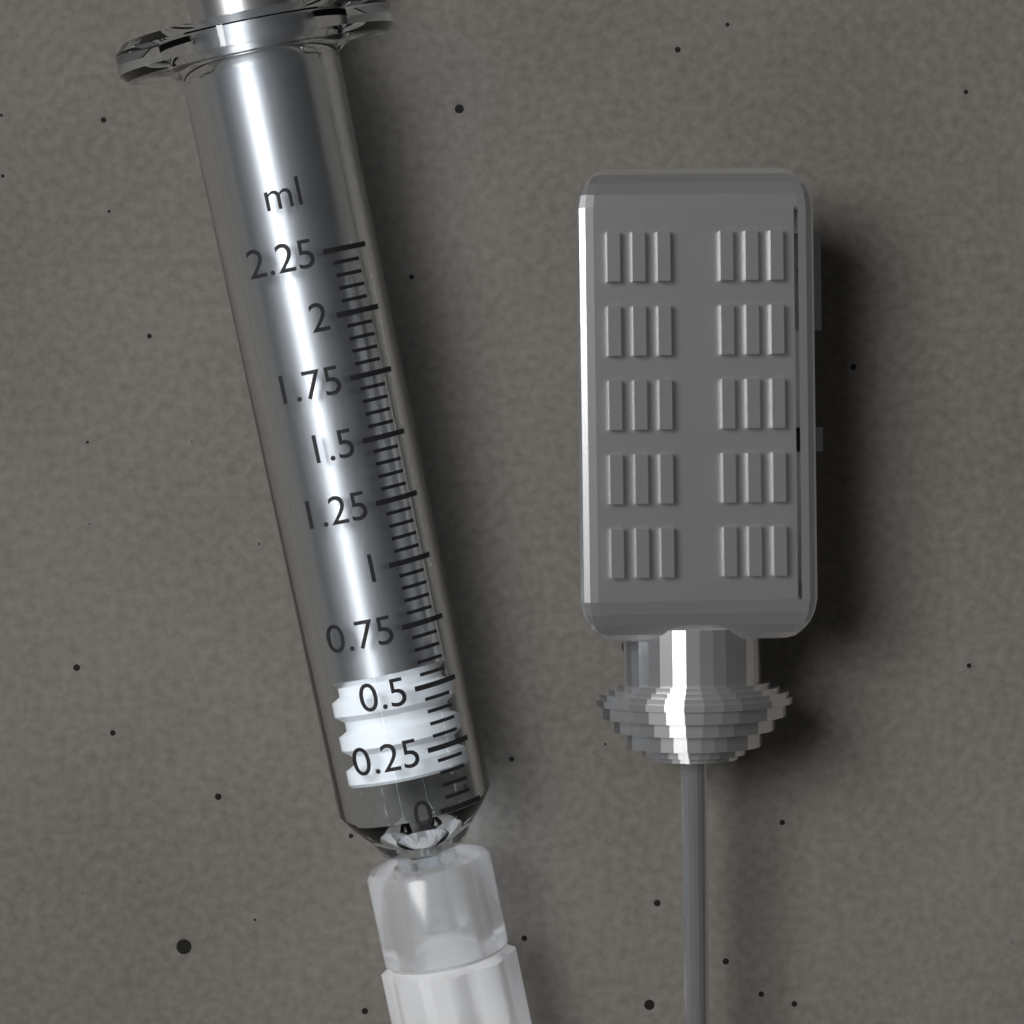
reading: 0.15 ml
